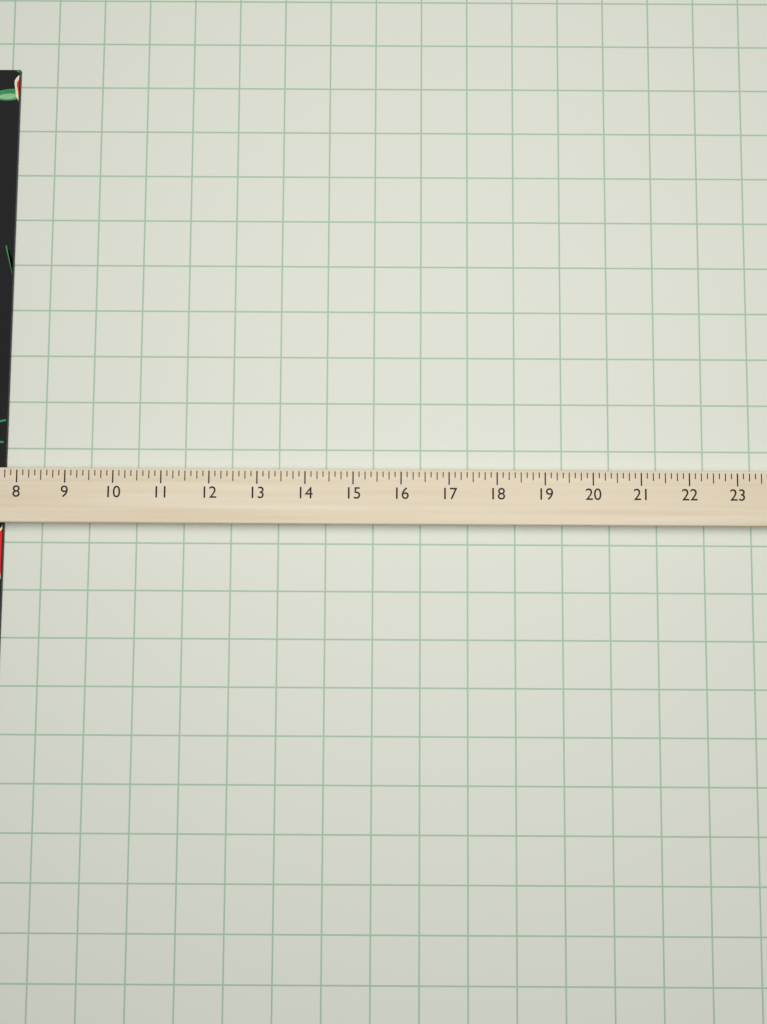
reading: 7.625 (no unit)
